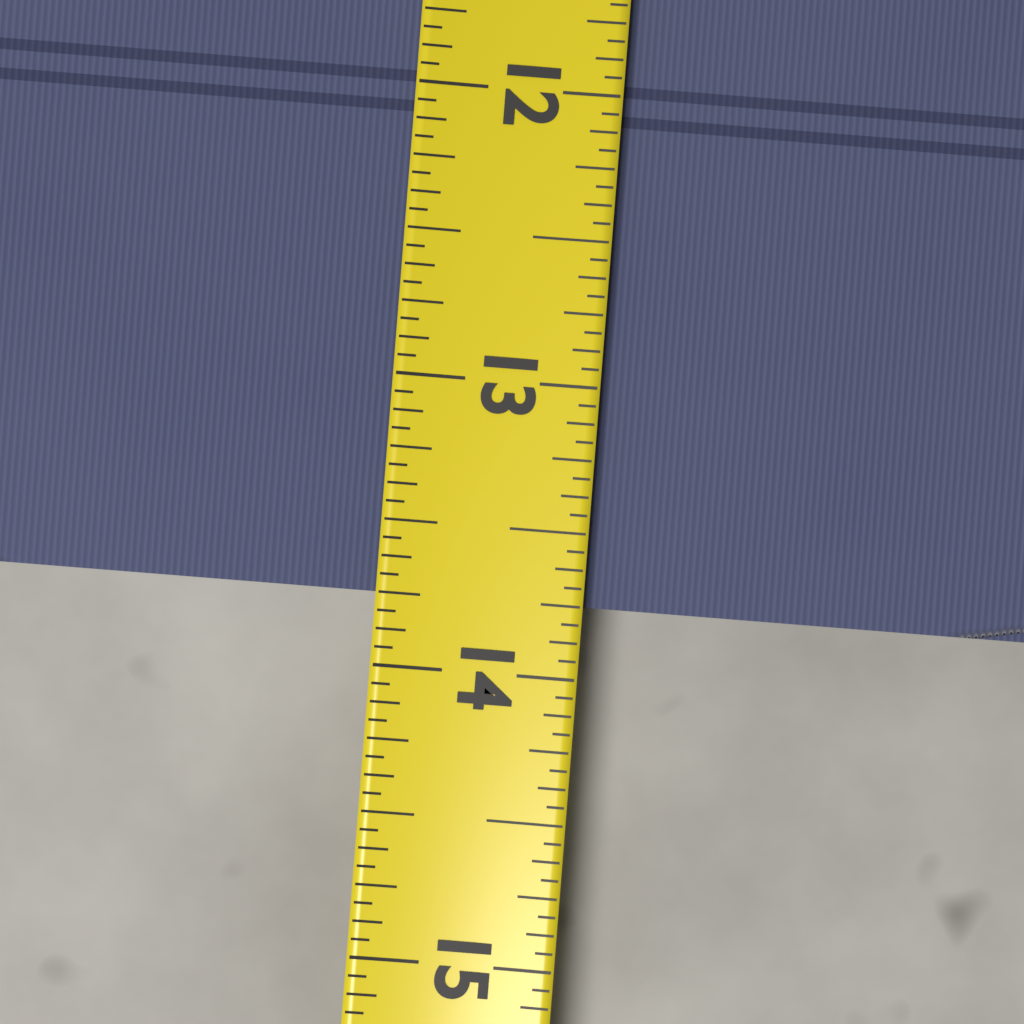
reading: 13.7500 (no unit)
